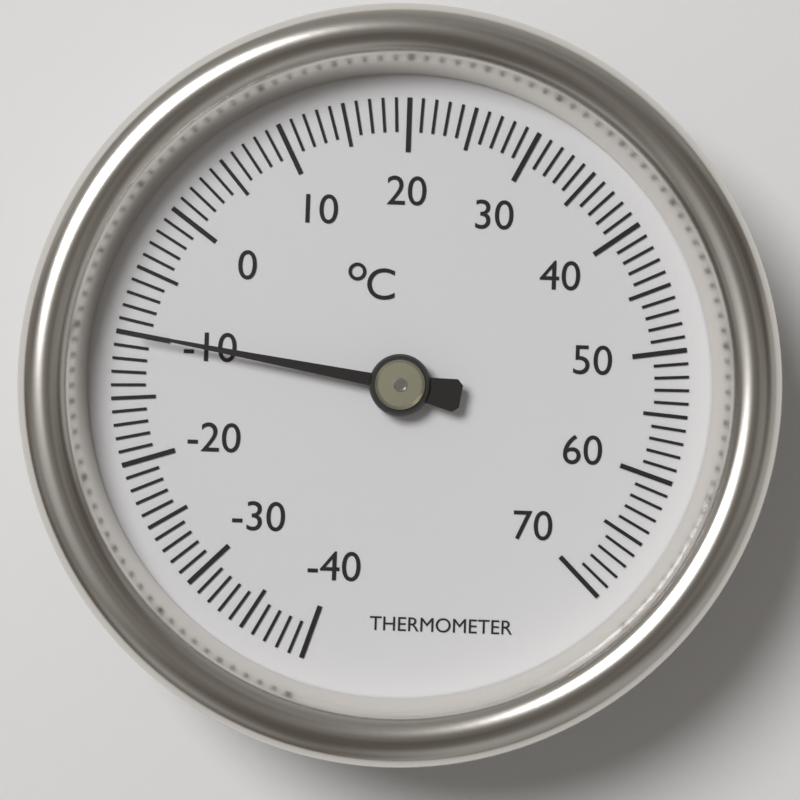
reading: -10 °C
